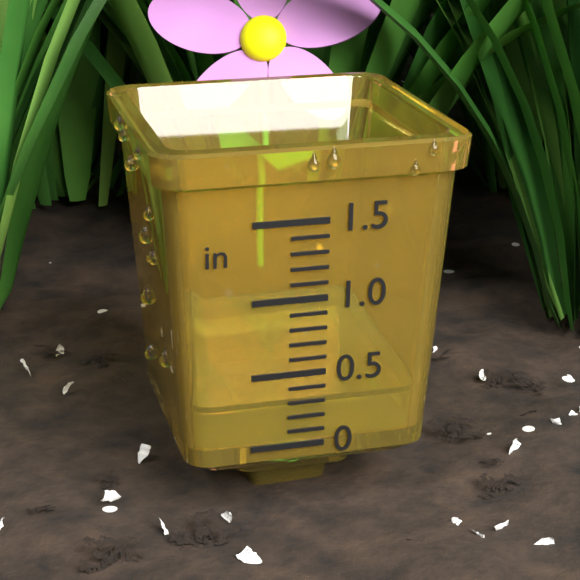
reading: 0.3 in
